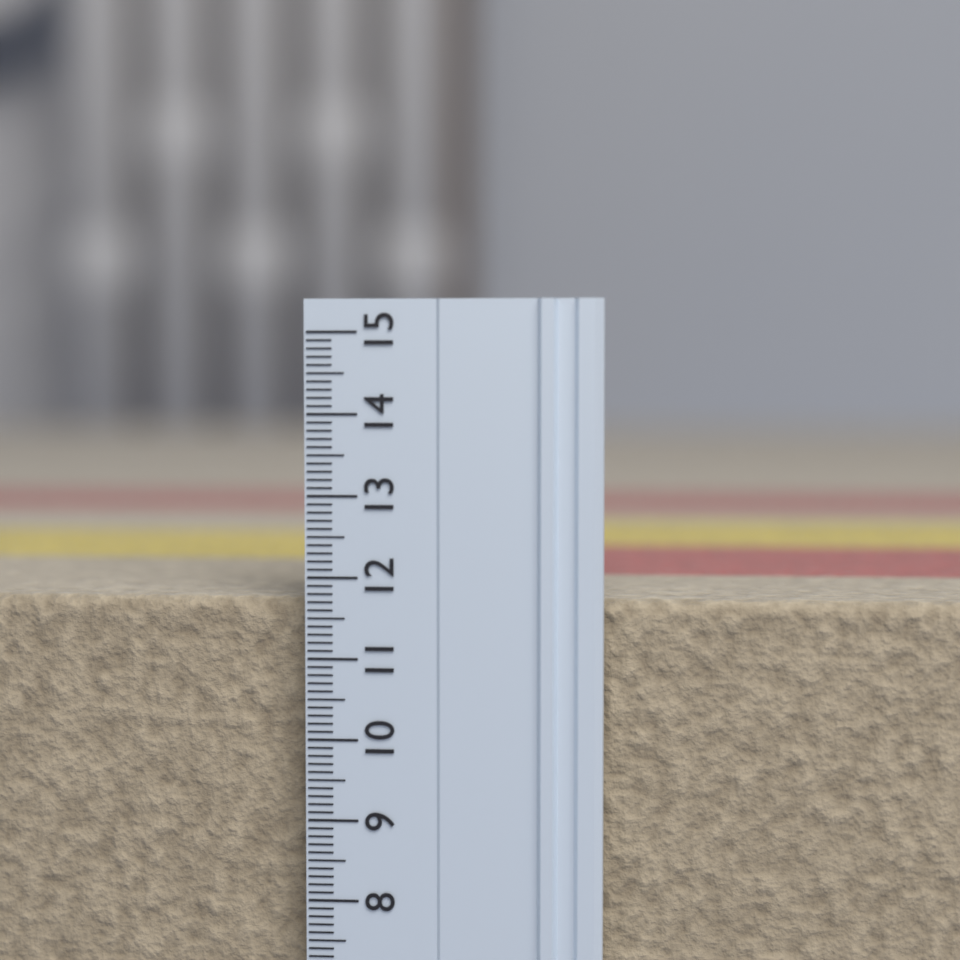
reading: 11.7 (no unit)
